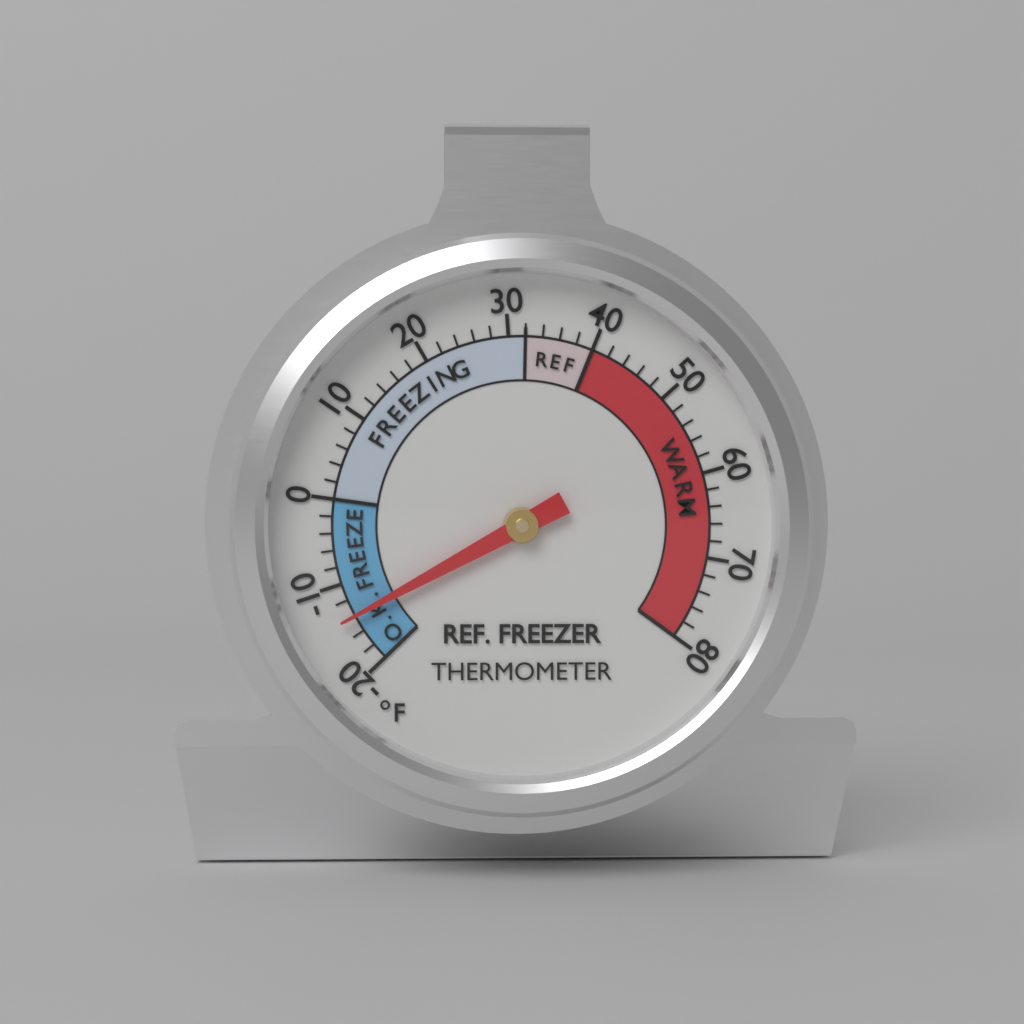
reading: -14 °F
